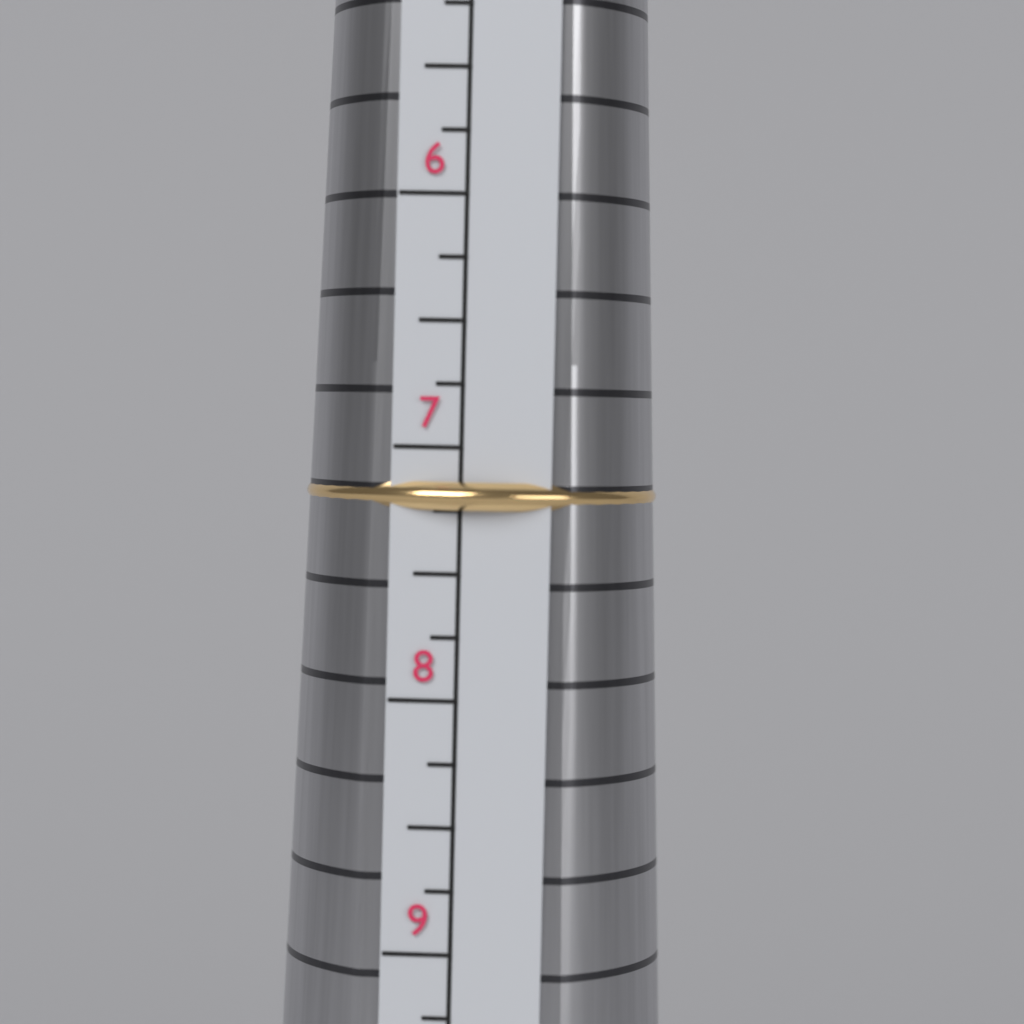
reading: 7.25 (no unit)
